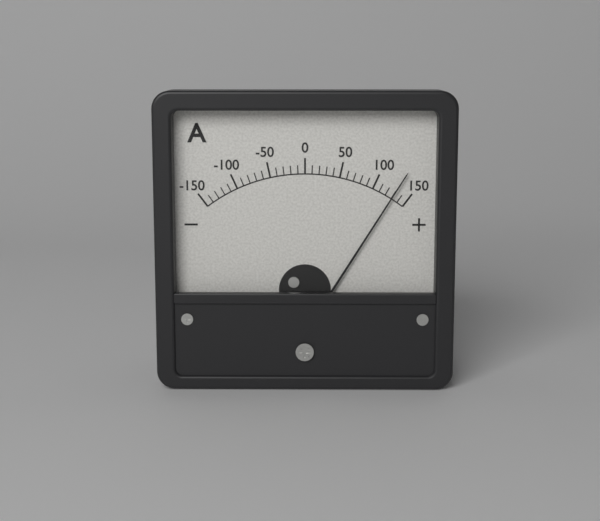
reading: 130 A
